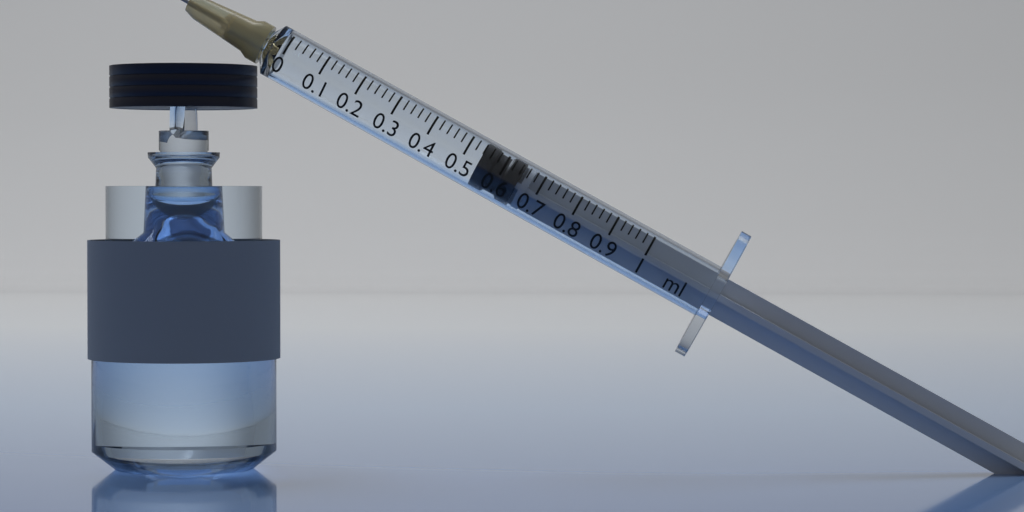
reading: 0.54 ml
